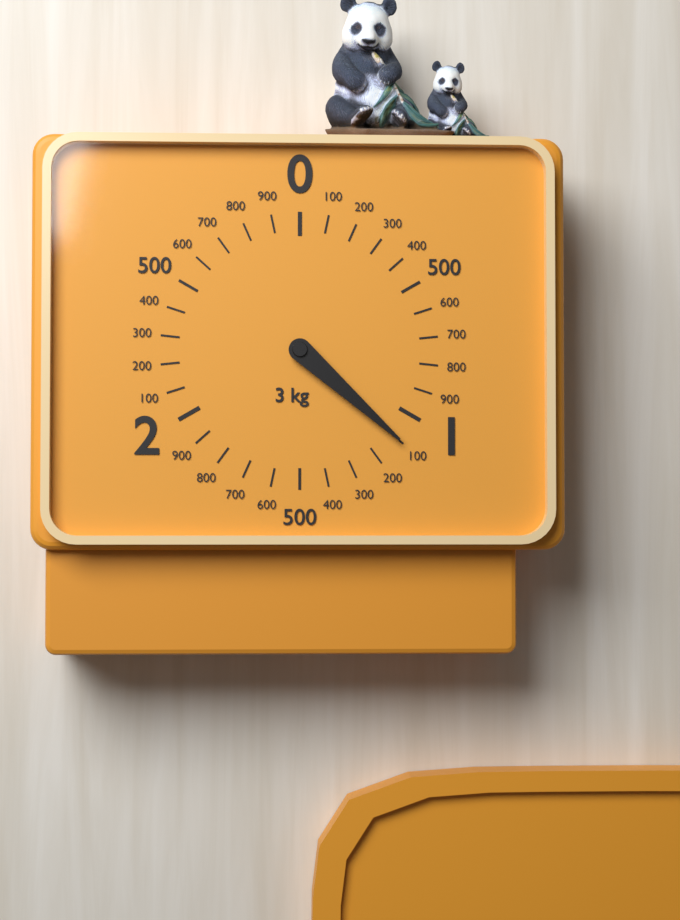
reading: 1.1 kg
